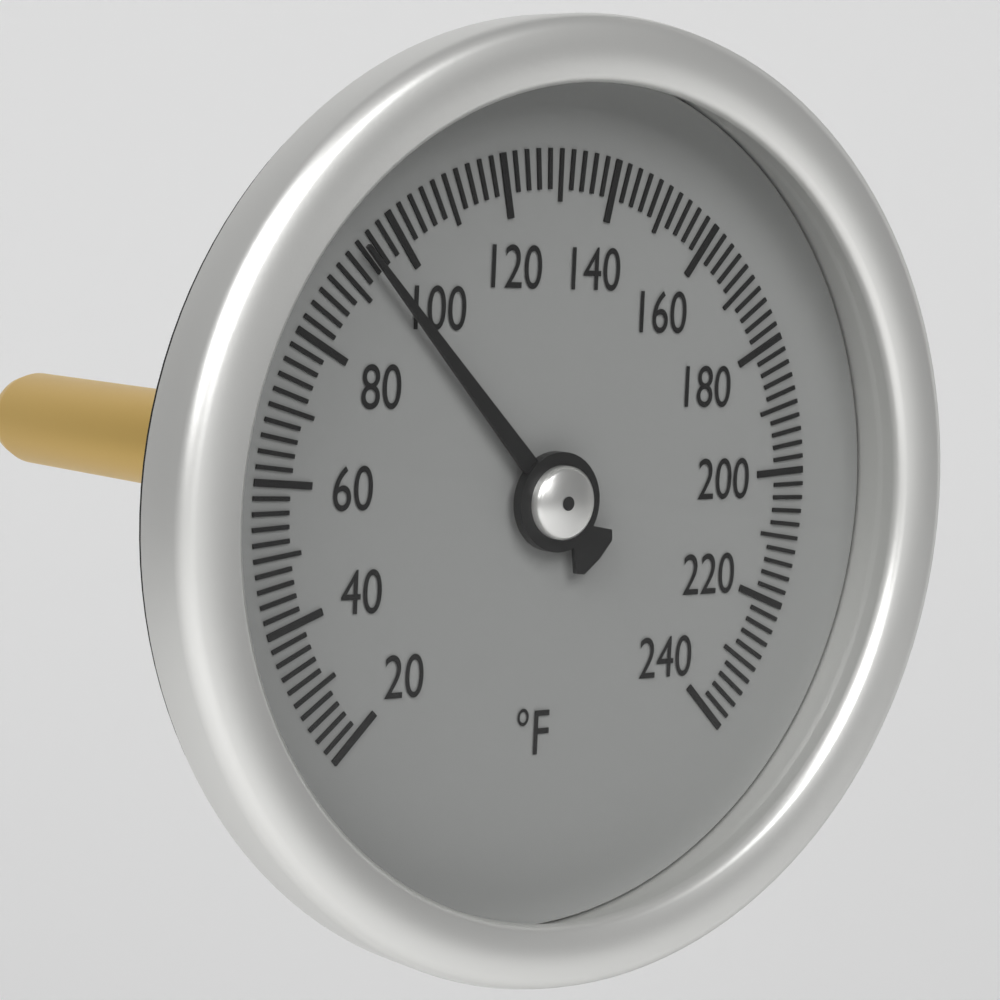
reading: 94 °F
